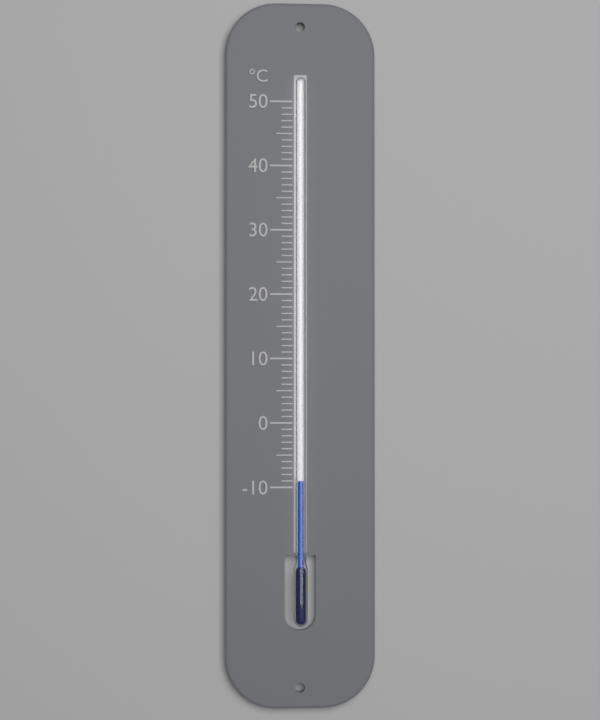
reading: -9 °C
